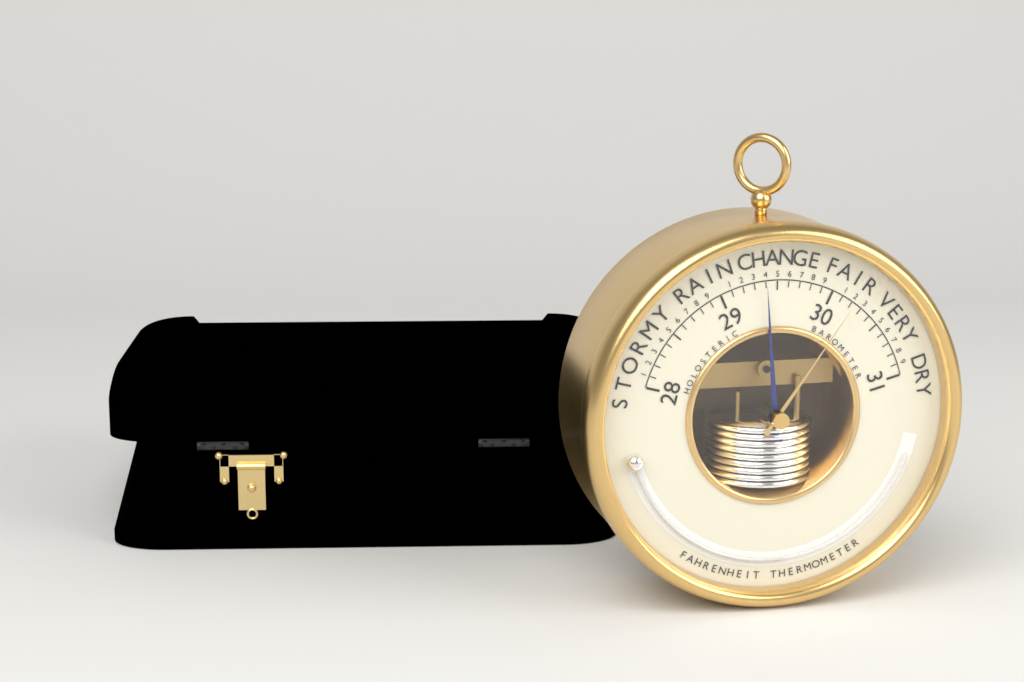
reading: 29.4 inHg
